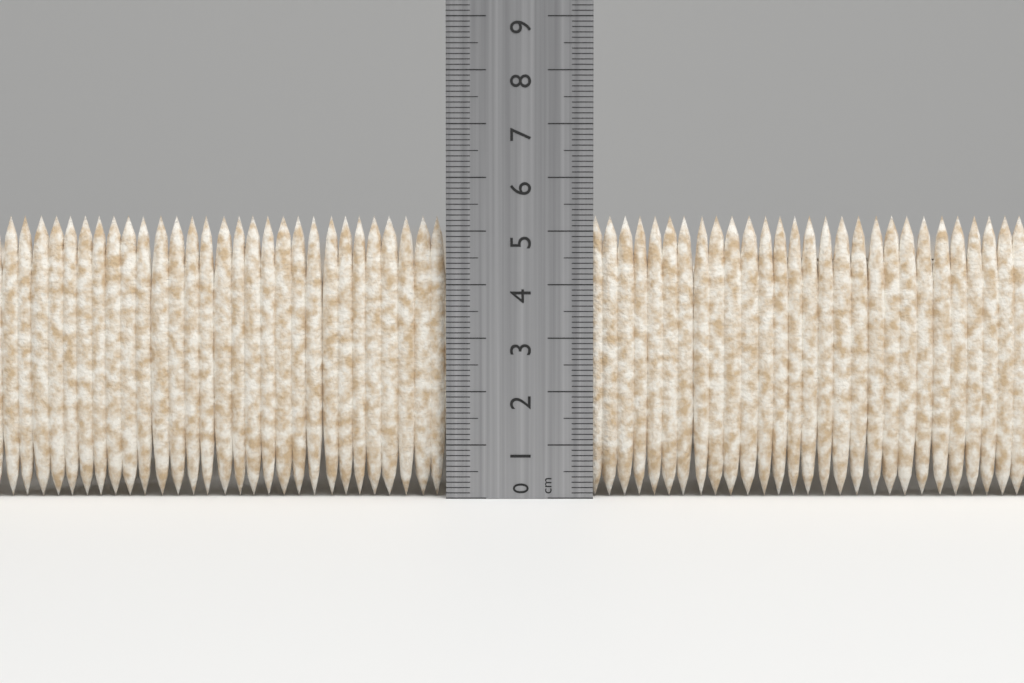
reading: 5.3 cm
